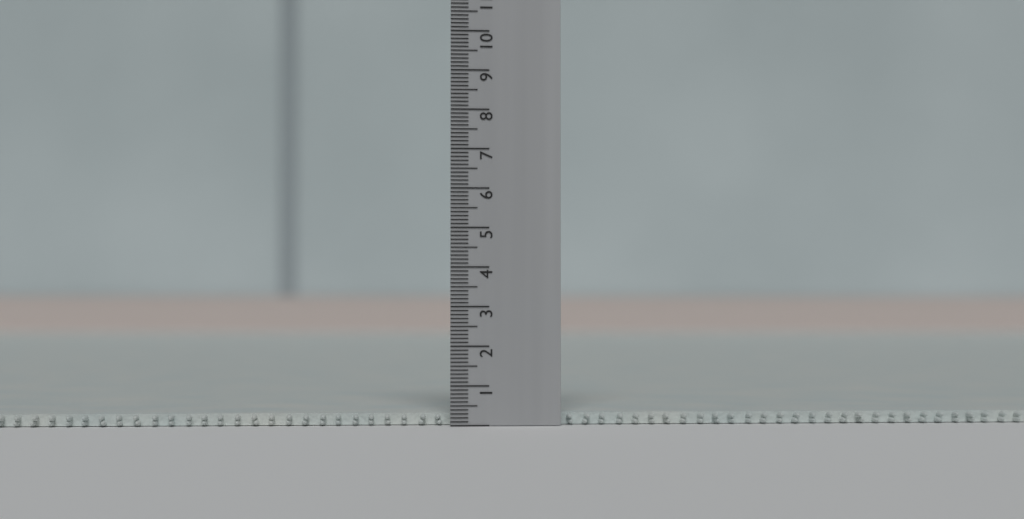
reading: 0.3 (no unit)
